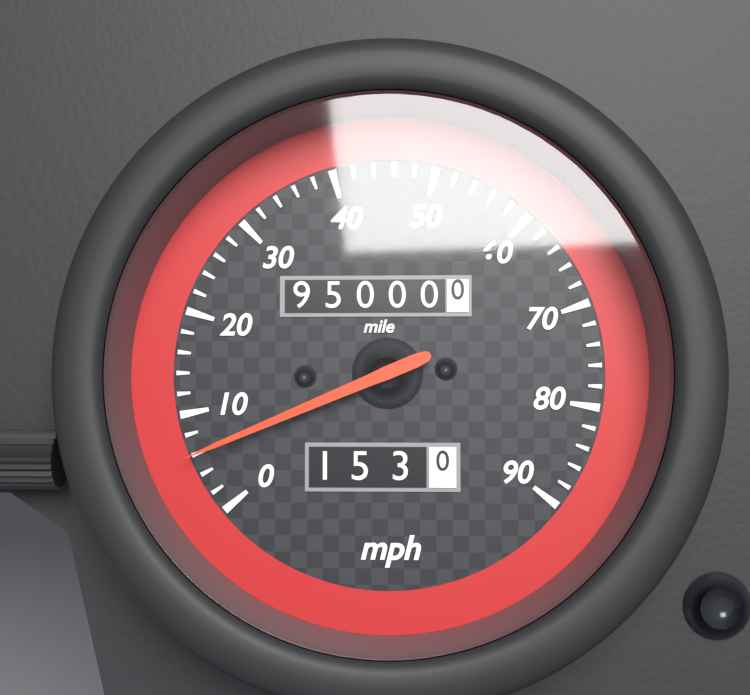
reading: 6 mph
